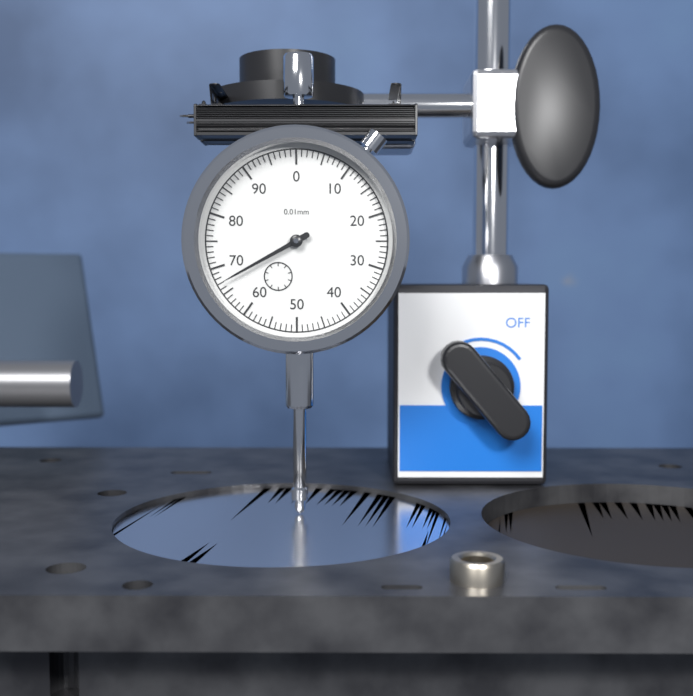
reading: 67 0.01mm
